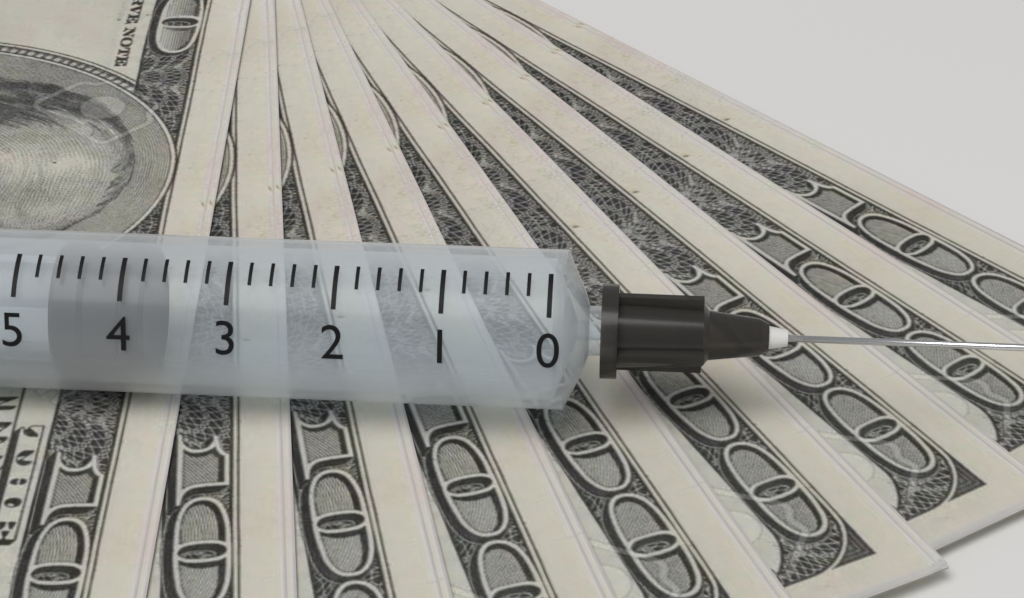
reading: 3.8 ml
